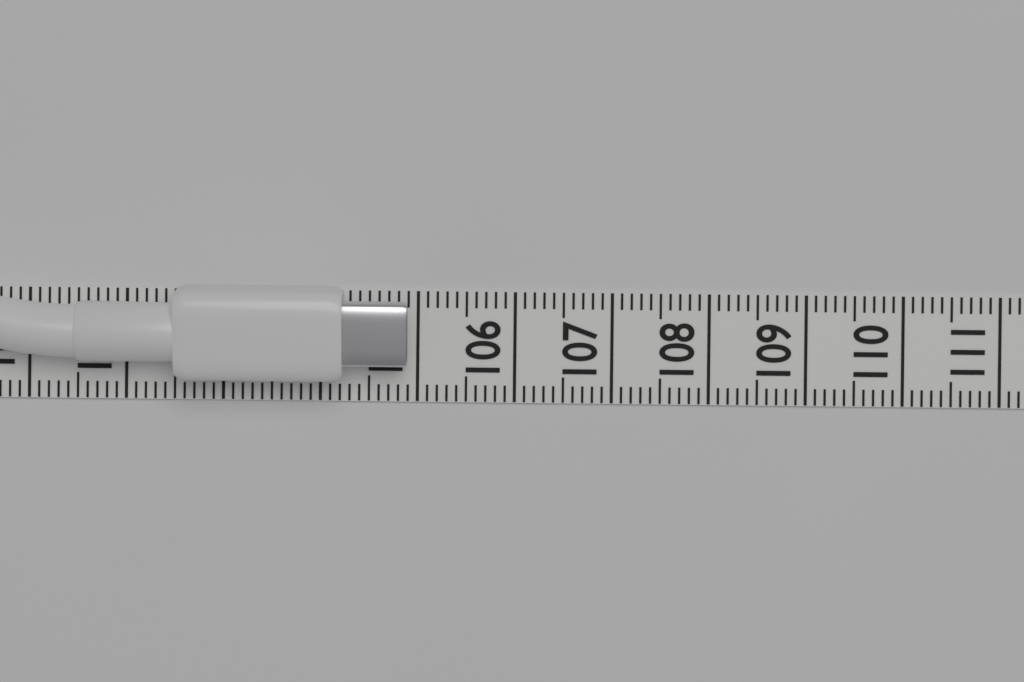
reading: 104.9 (no unit)
